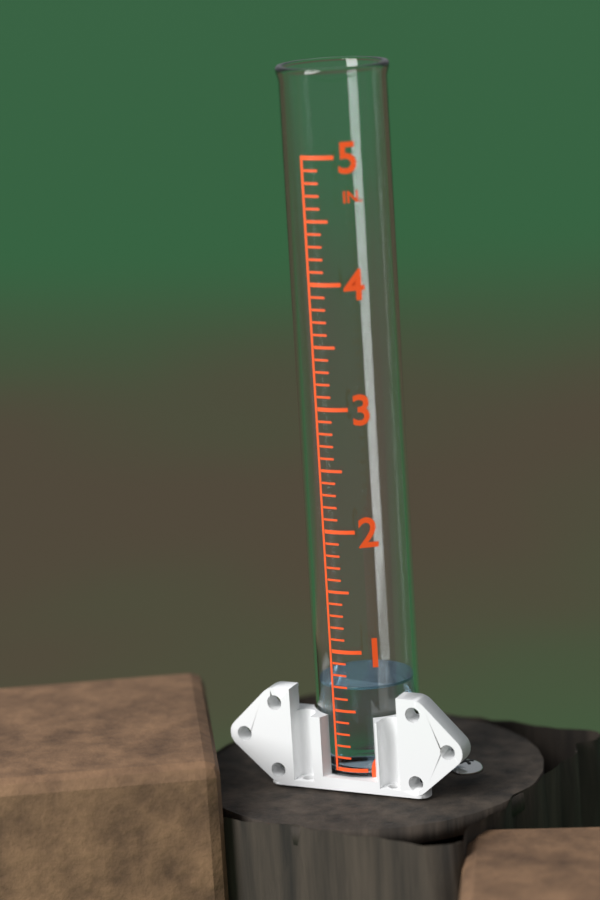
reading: 0.7 in
